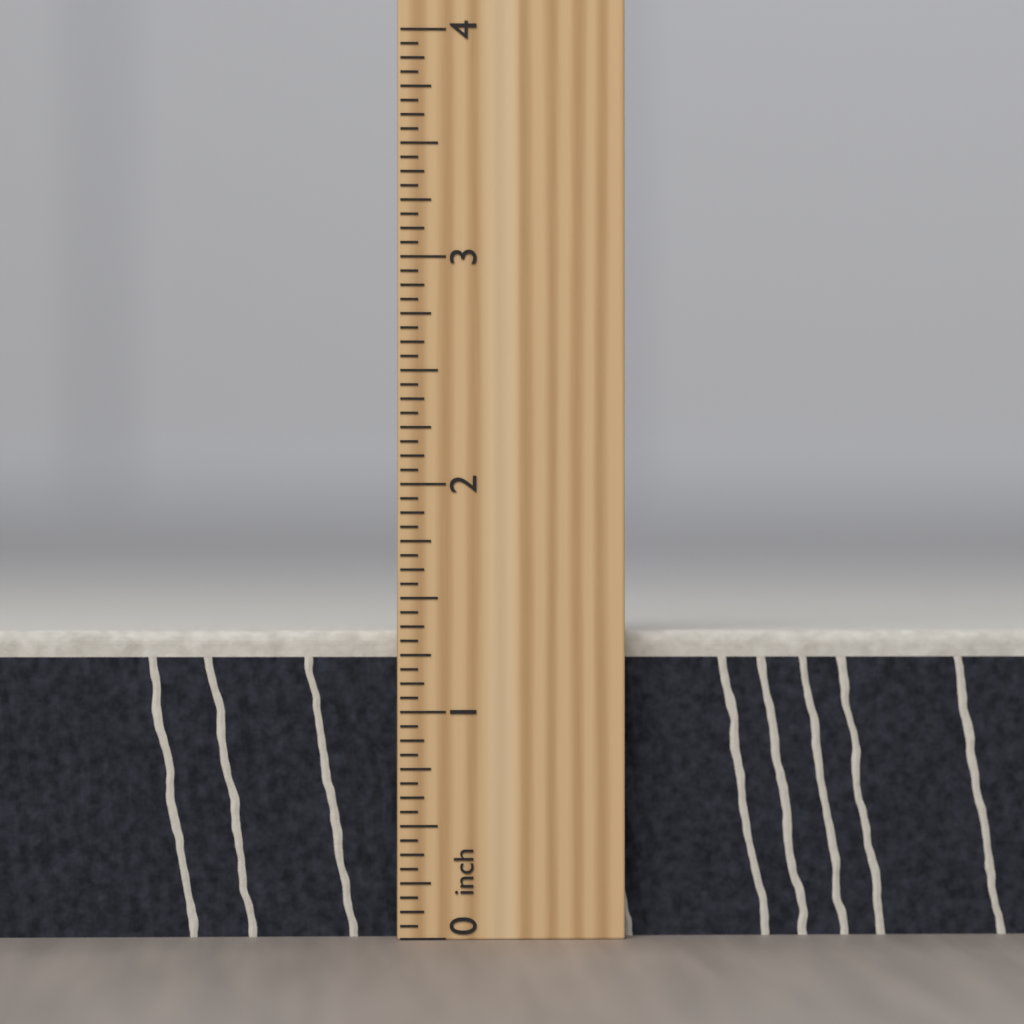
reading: 1.3750 inch
